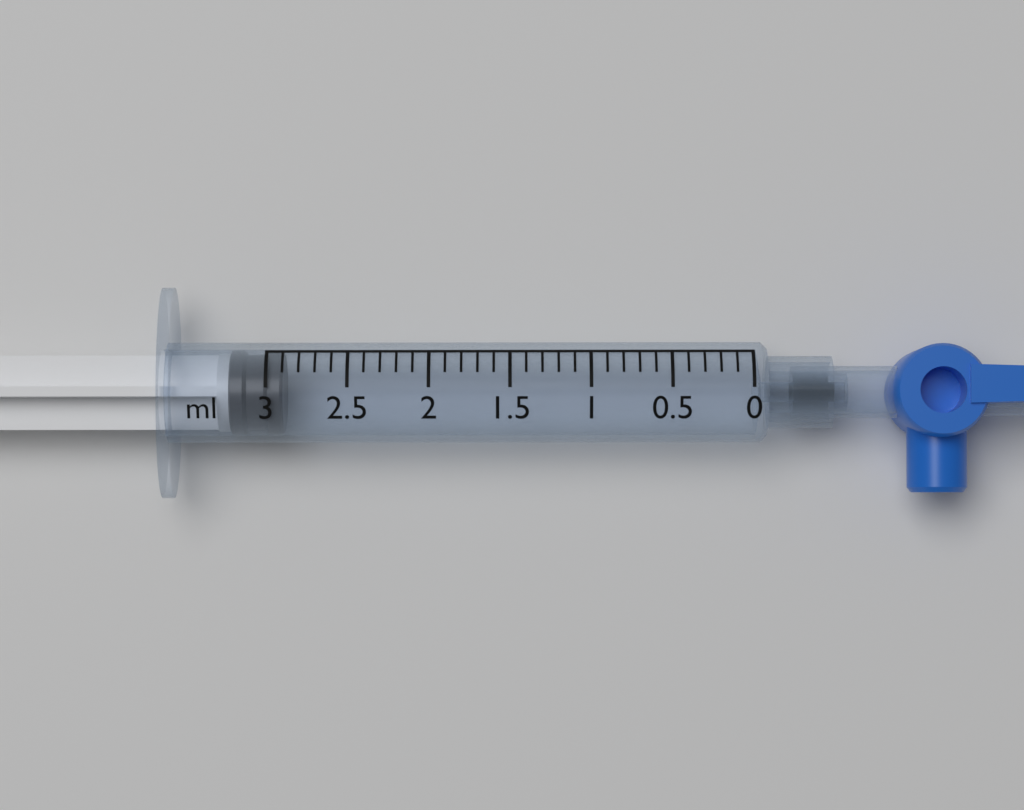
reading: 2.9 ml
